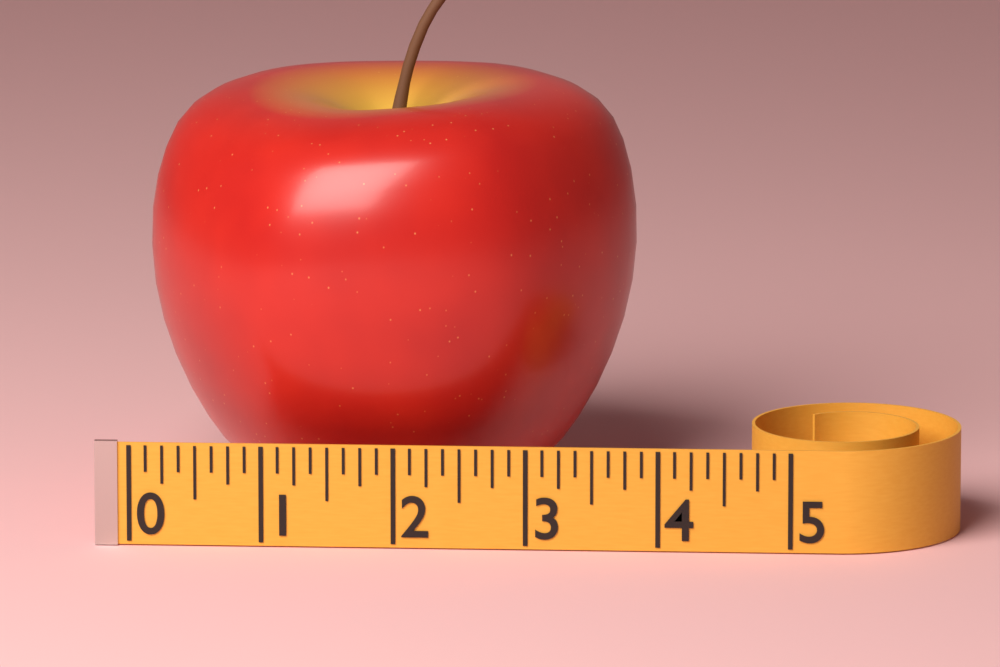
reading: 3.750 (no unit)
